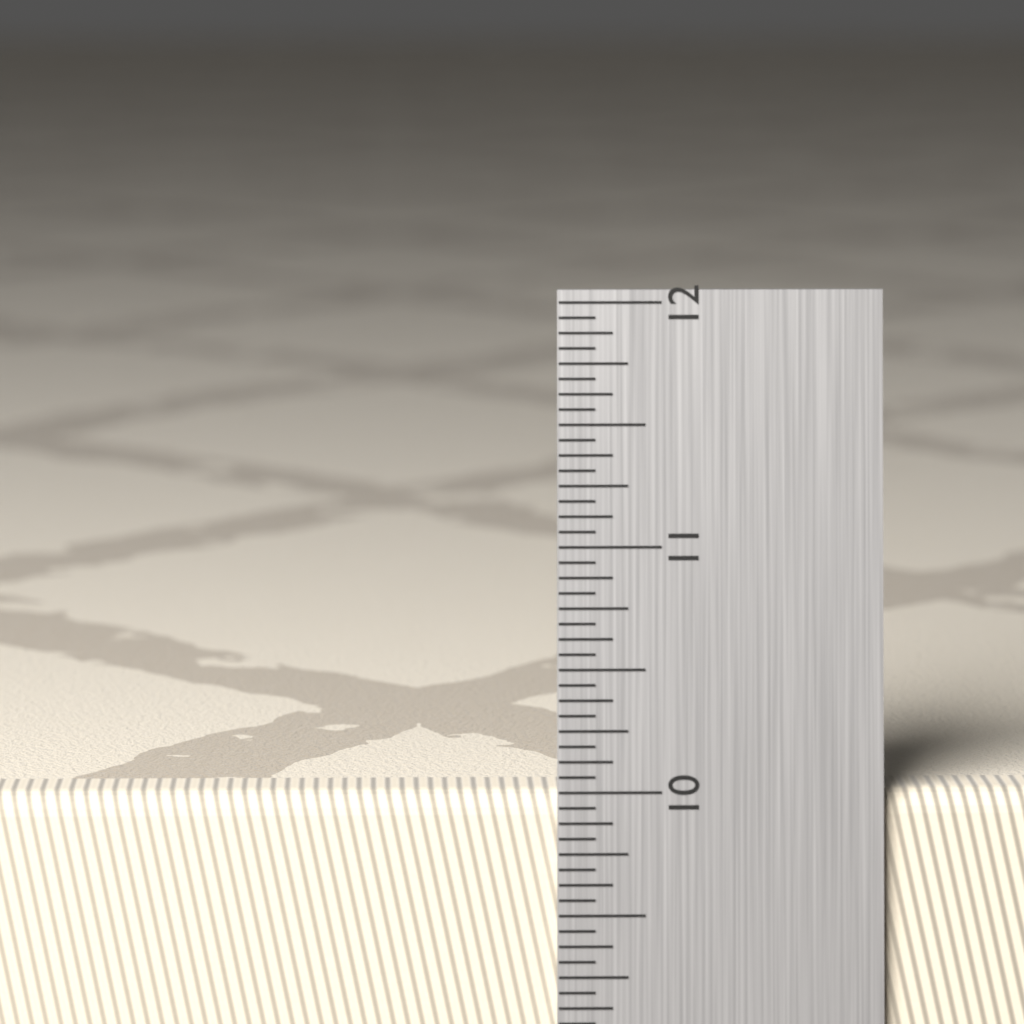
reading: 10.0000 in
